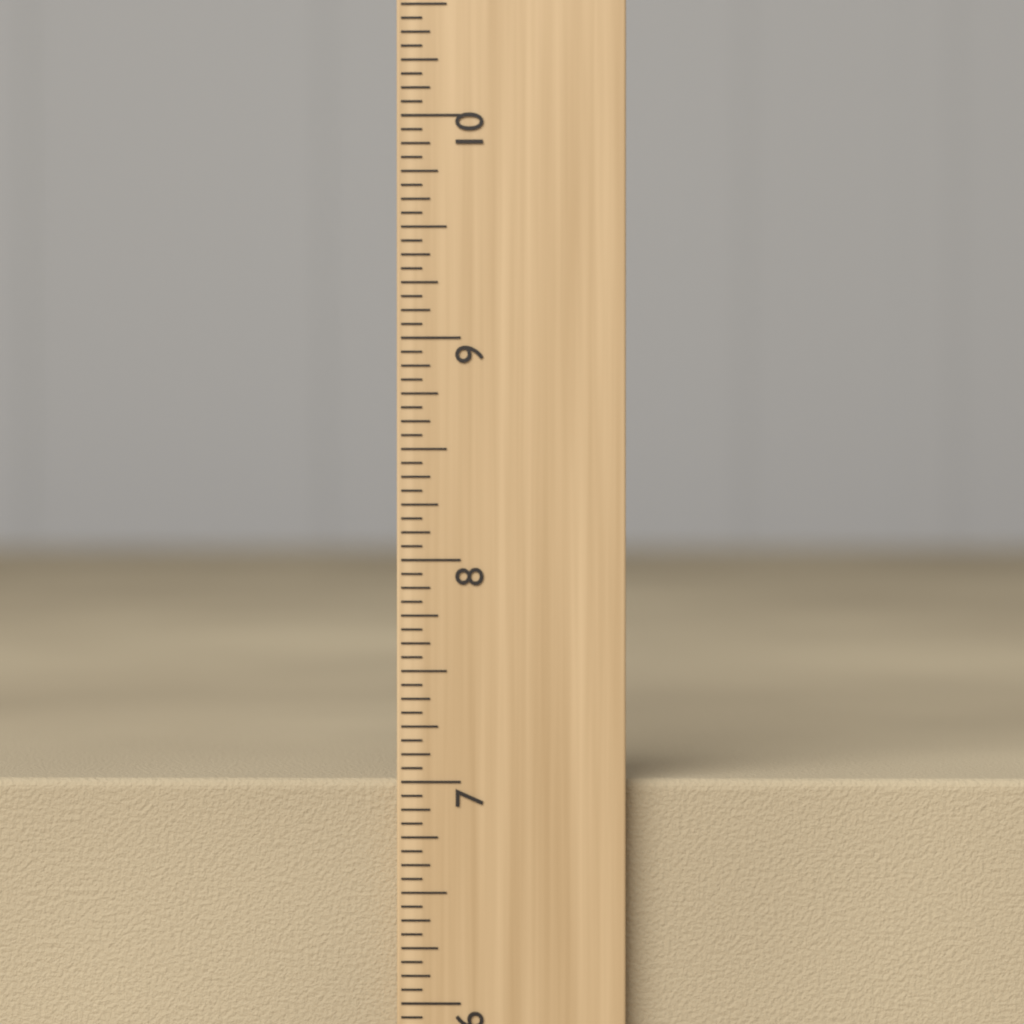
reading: 7.0000 inch
